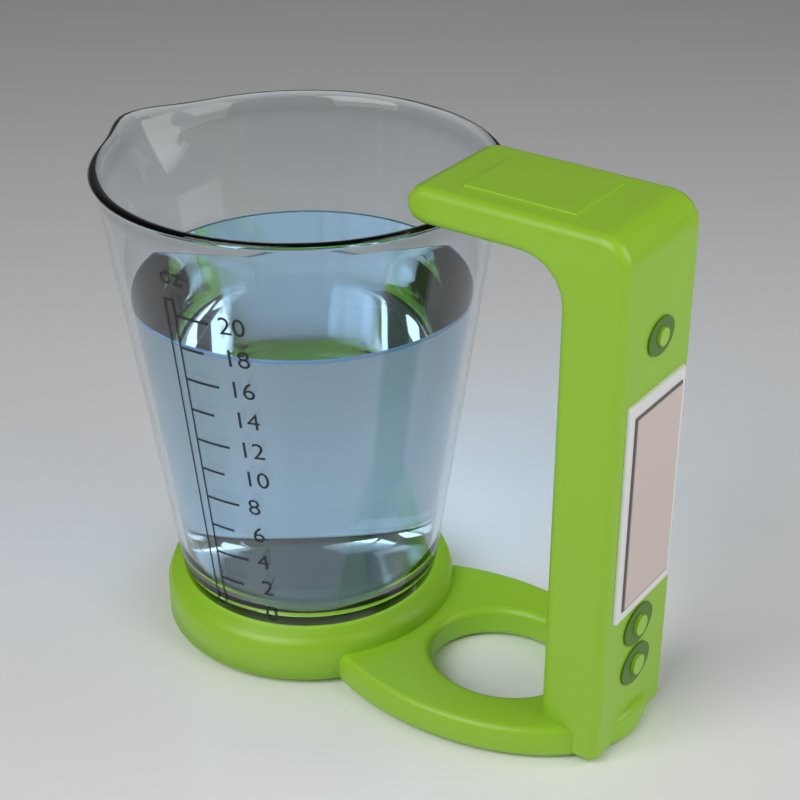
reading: 18 oz
